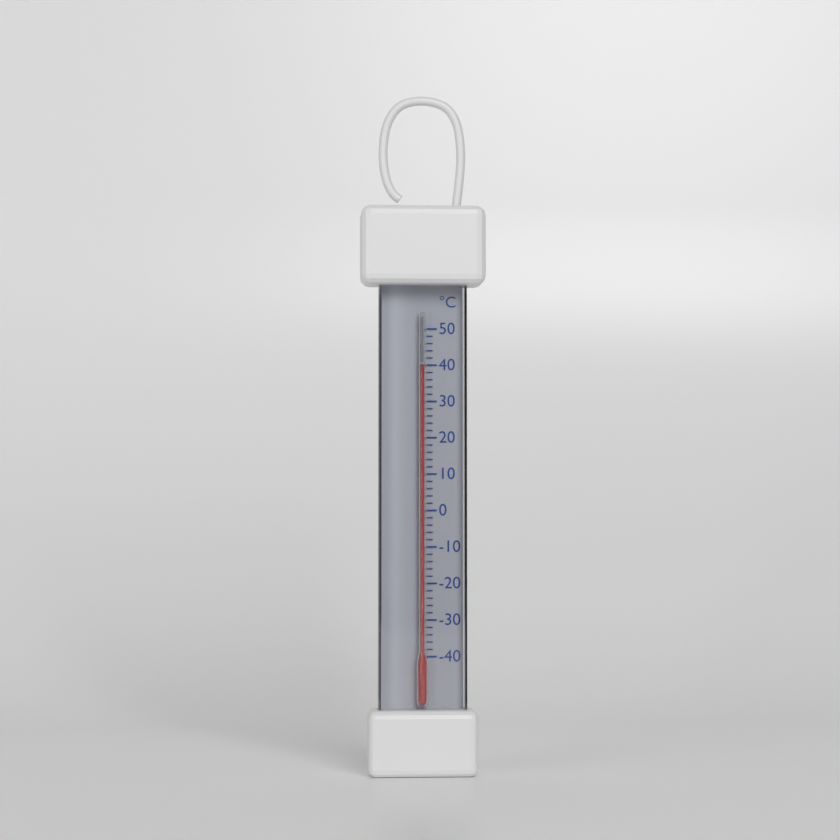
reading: 40 °C
